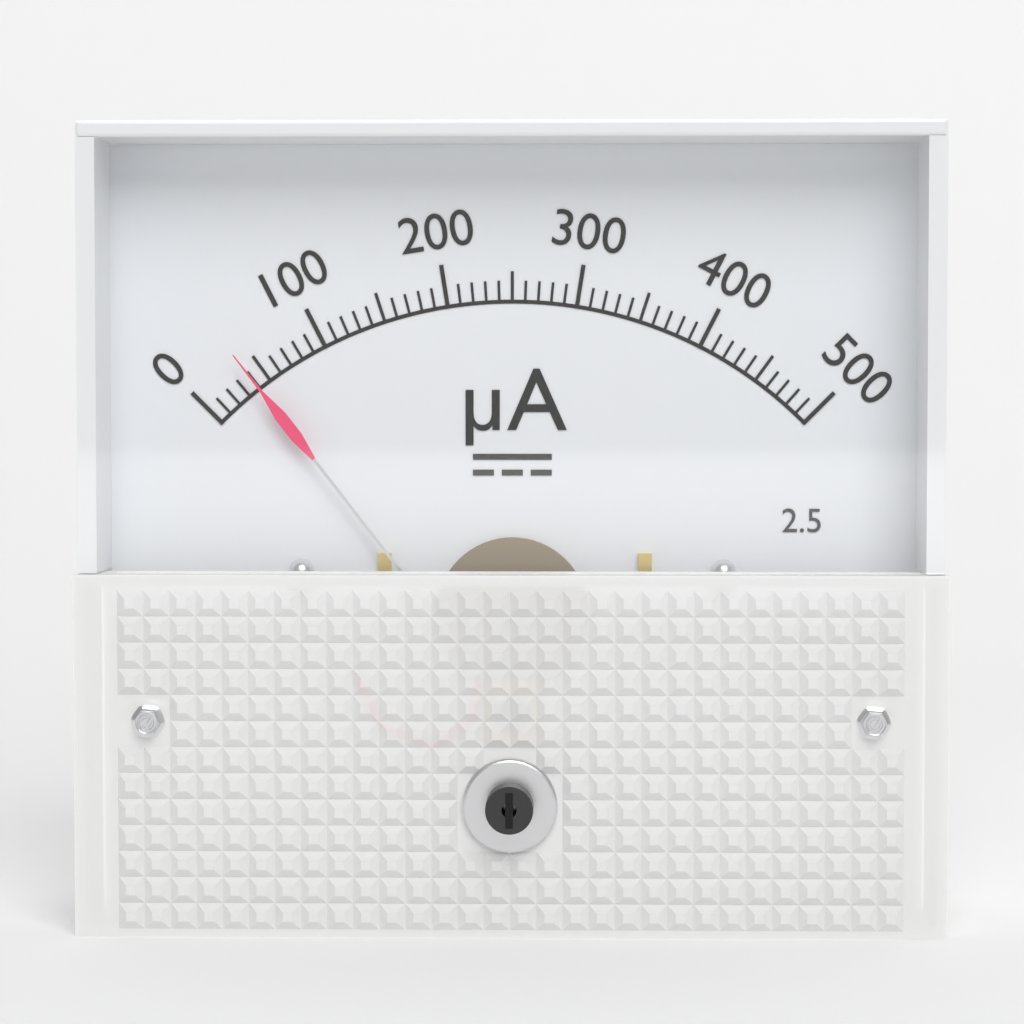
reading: 40 µA
